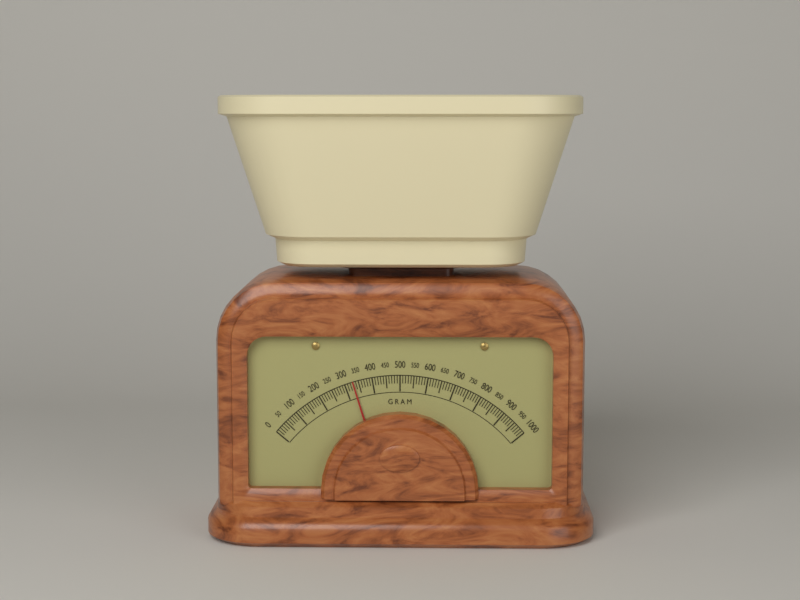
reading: 330 g
